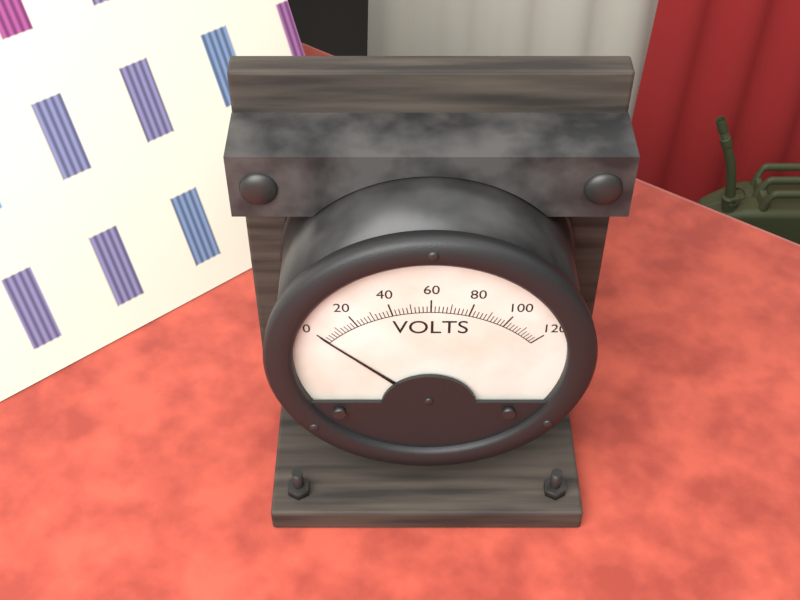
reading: 0 V
